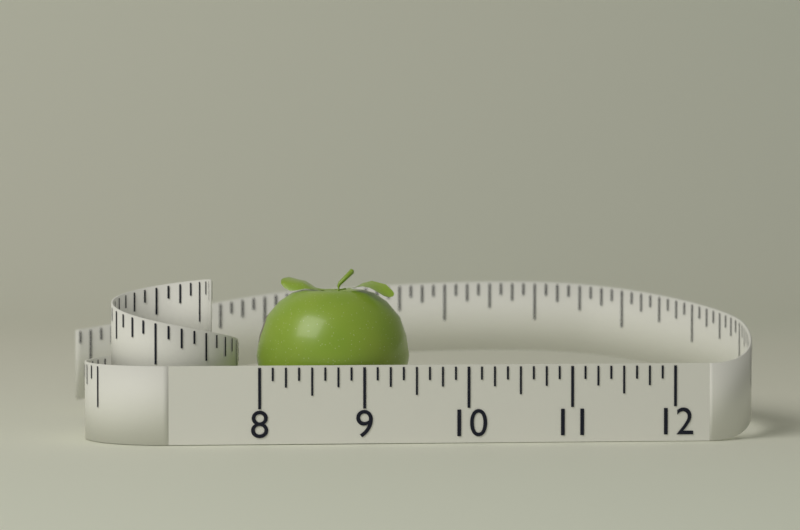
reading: 9.500 (no unit)
